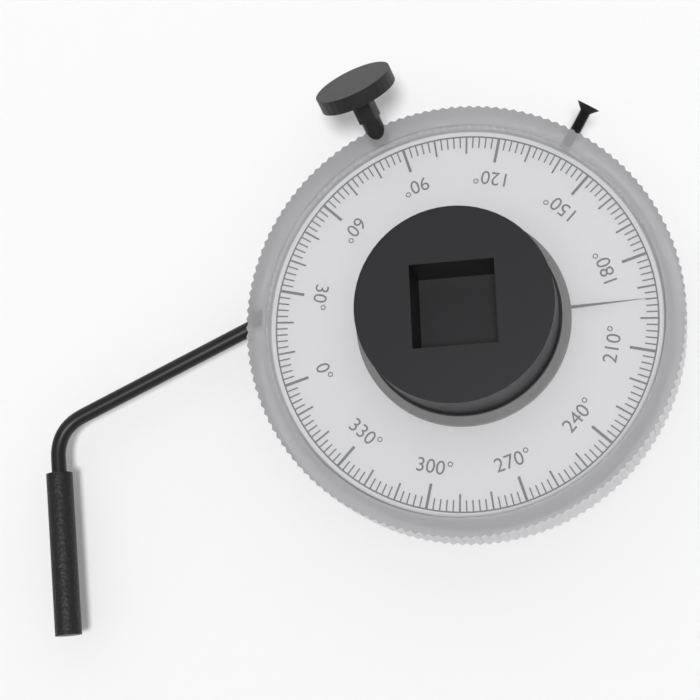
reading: 194 °
